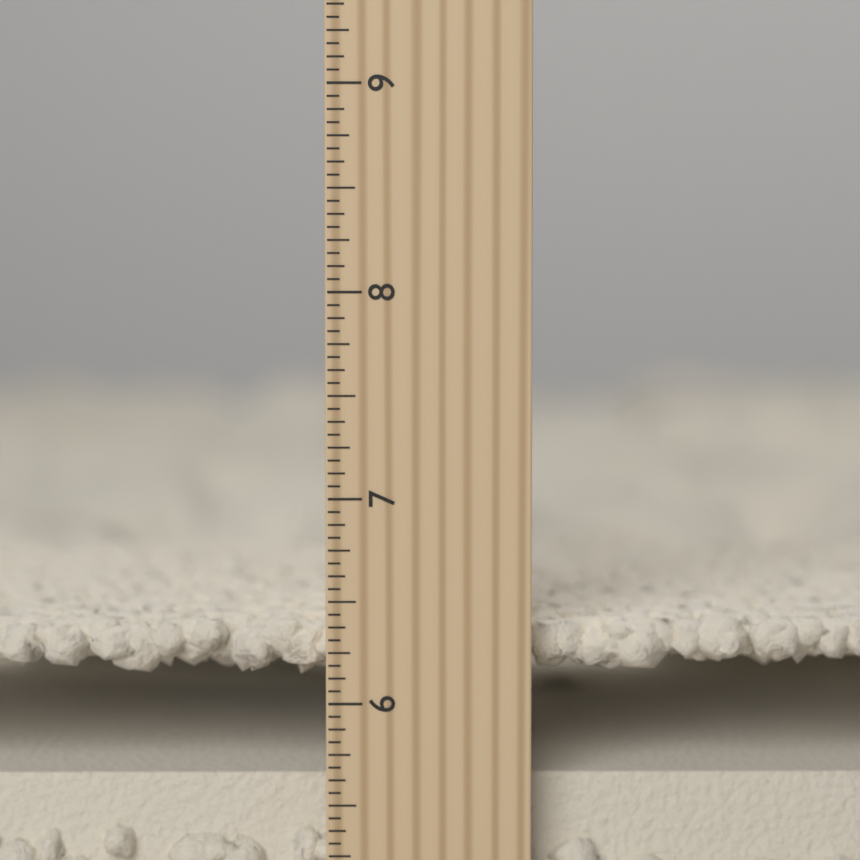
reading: 6.3750 inch
